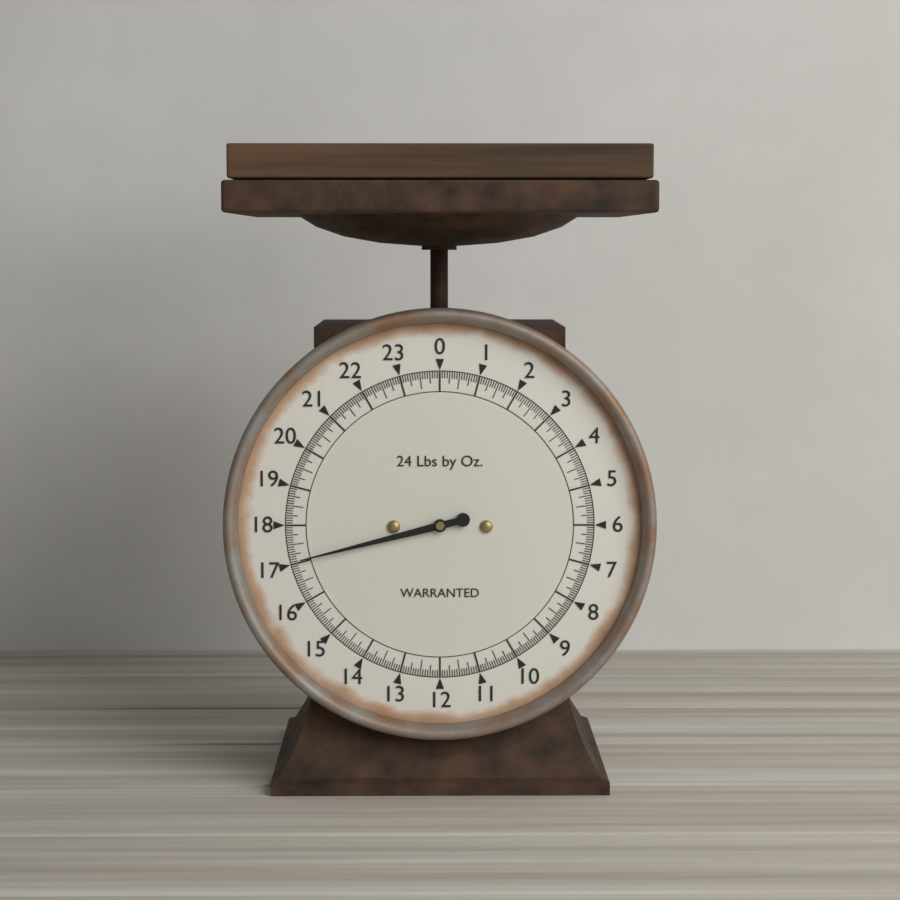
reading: 17.0625 lb
